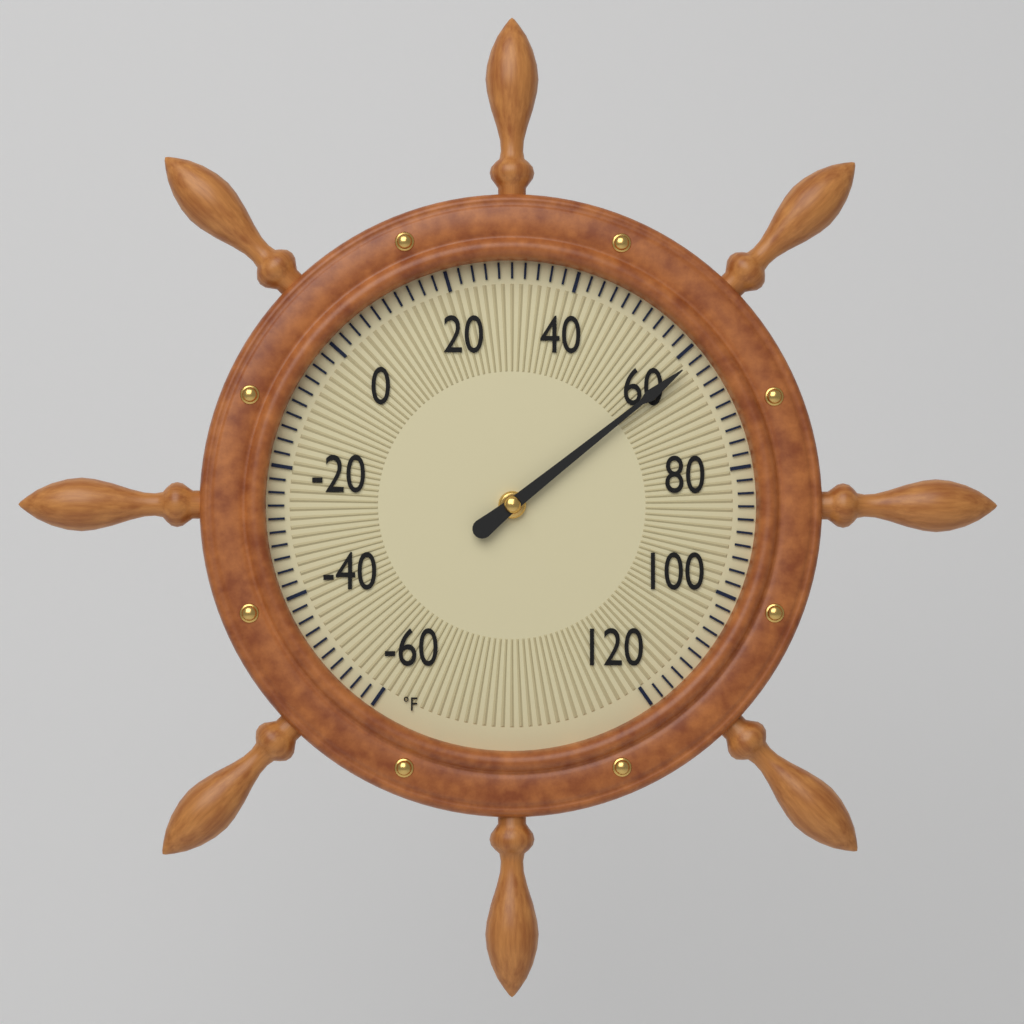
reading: 62 °F
